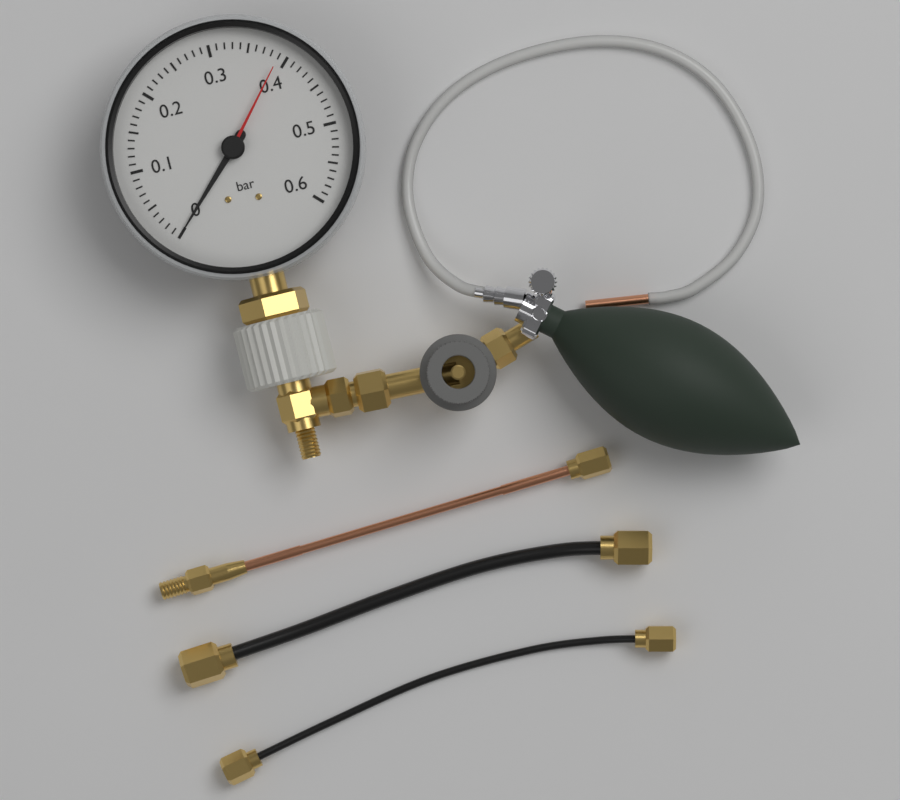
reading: 0.00 bar
